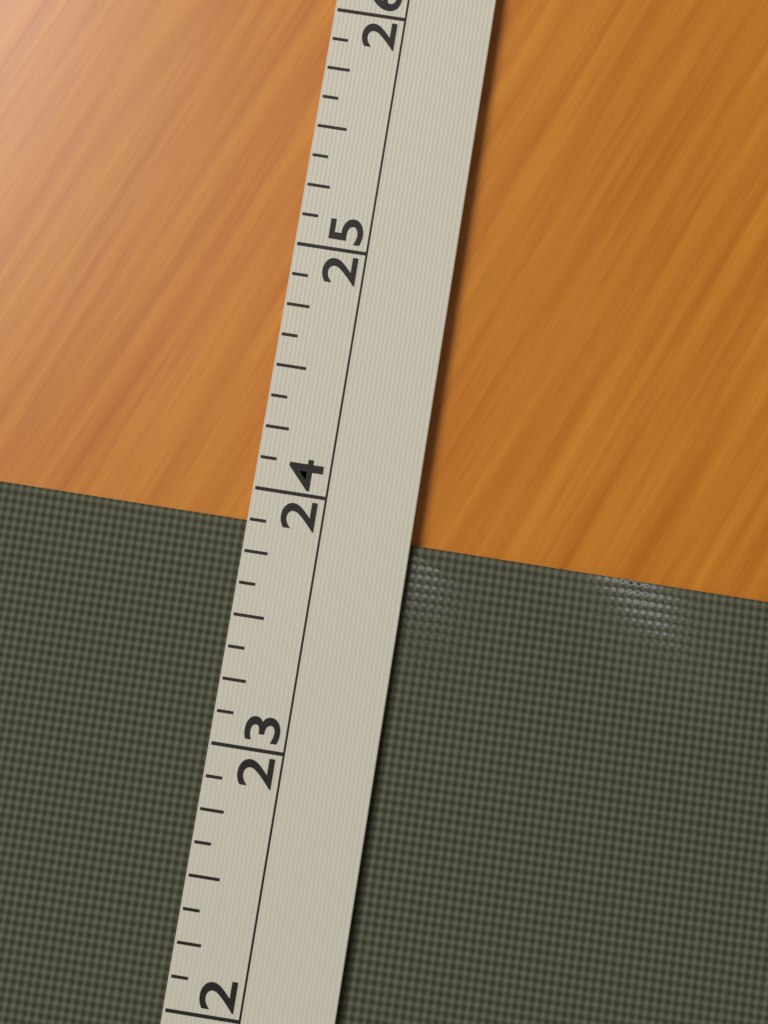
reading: 23.875 (no unit)
